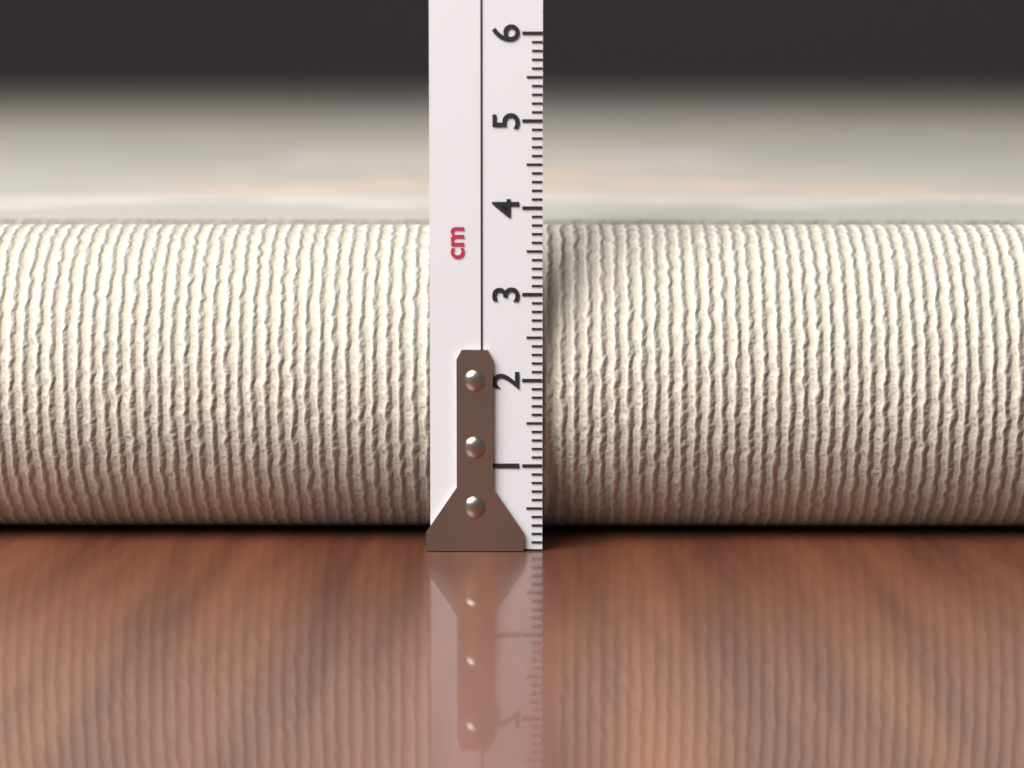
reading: 3.7 cm
